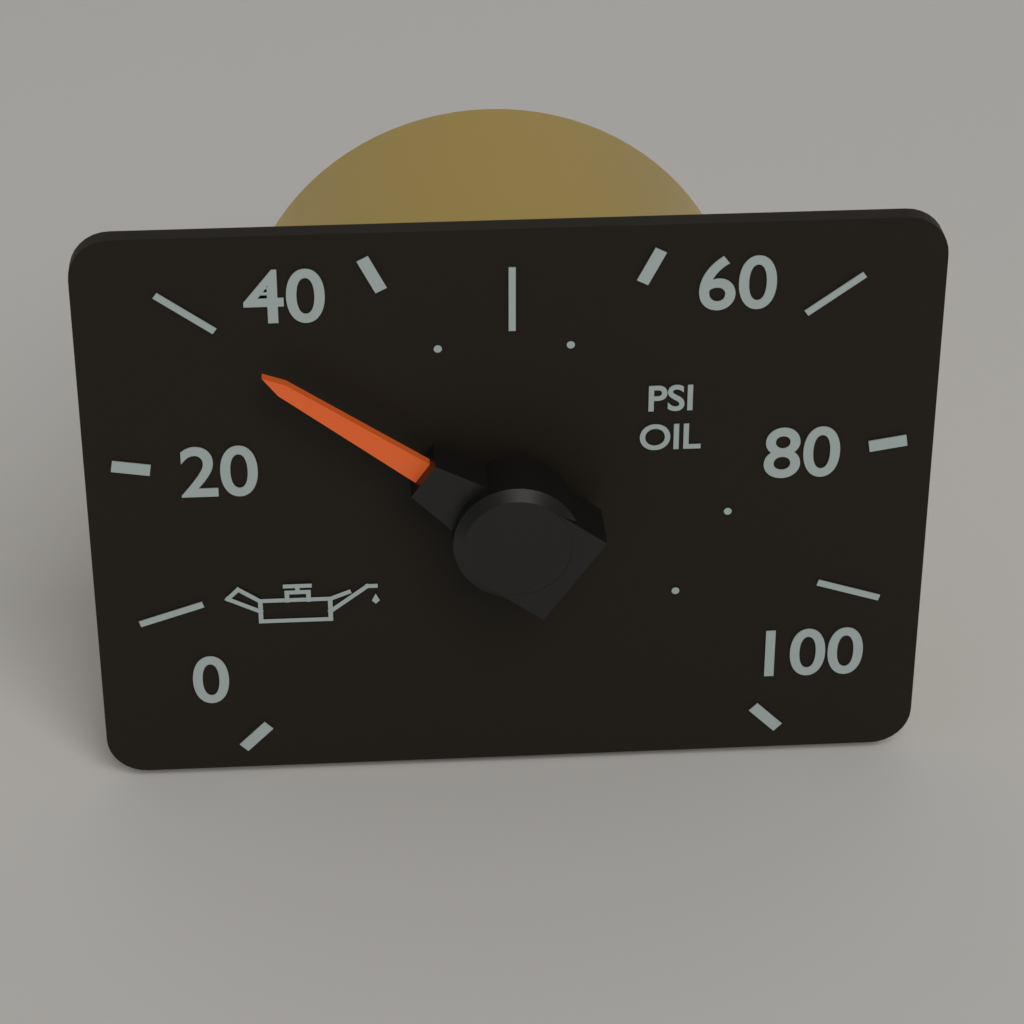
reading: 30 psi
